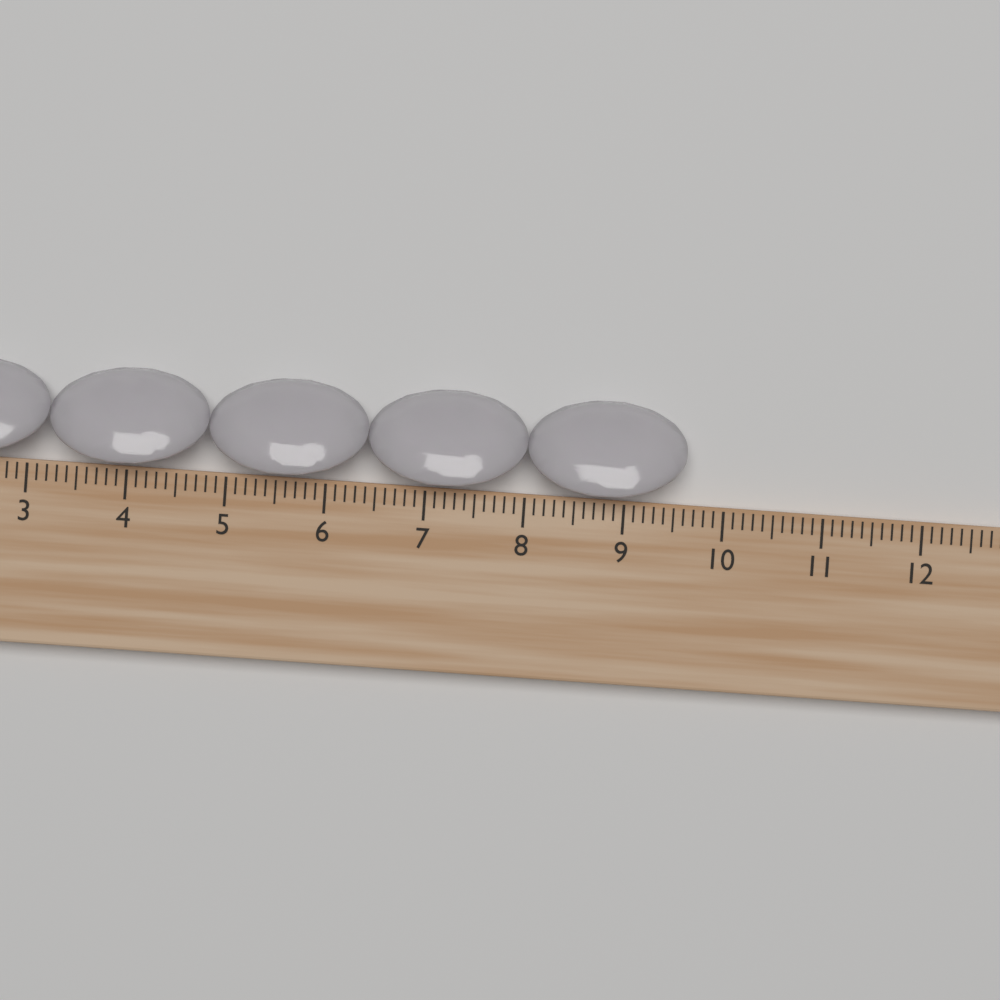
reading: 9.6 cm
